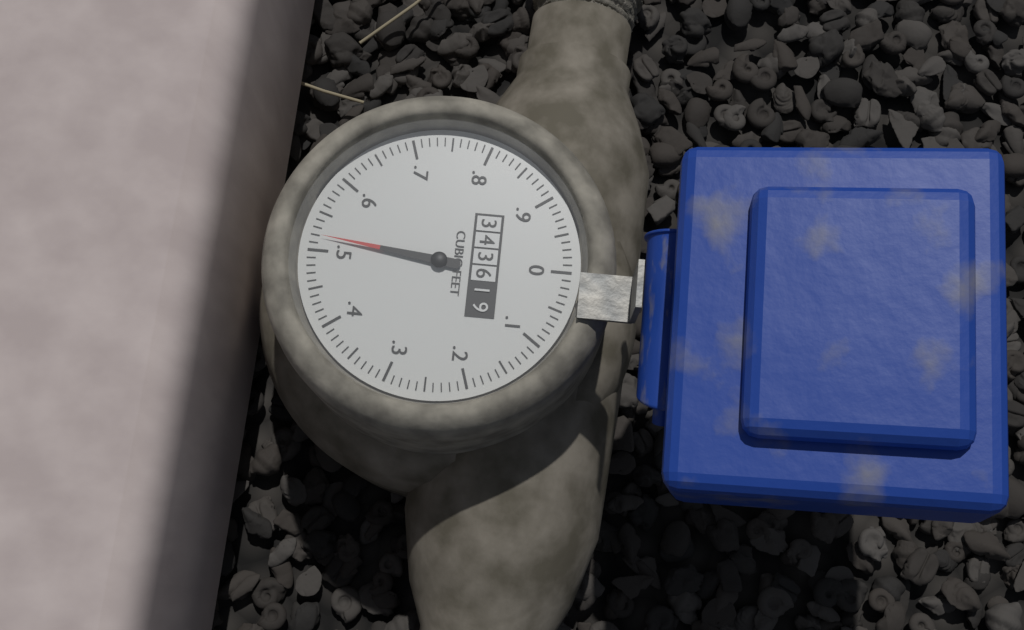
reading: 0.52 cubic feet
